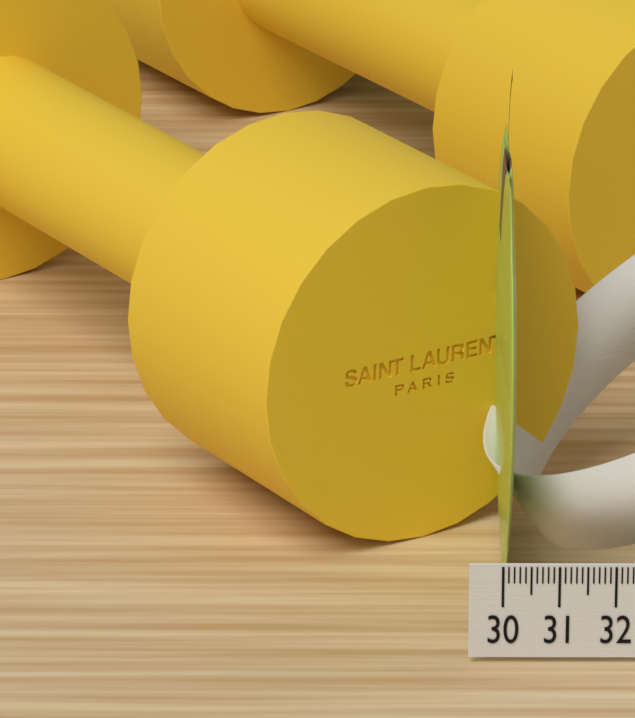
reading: 30.3 (no unit)
